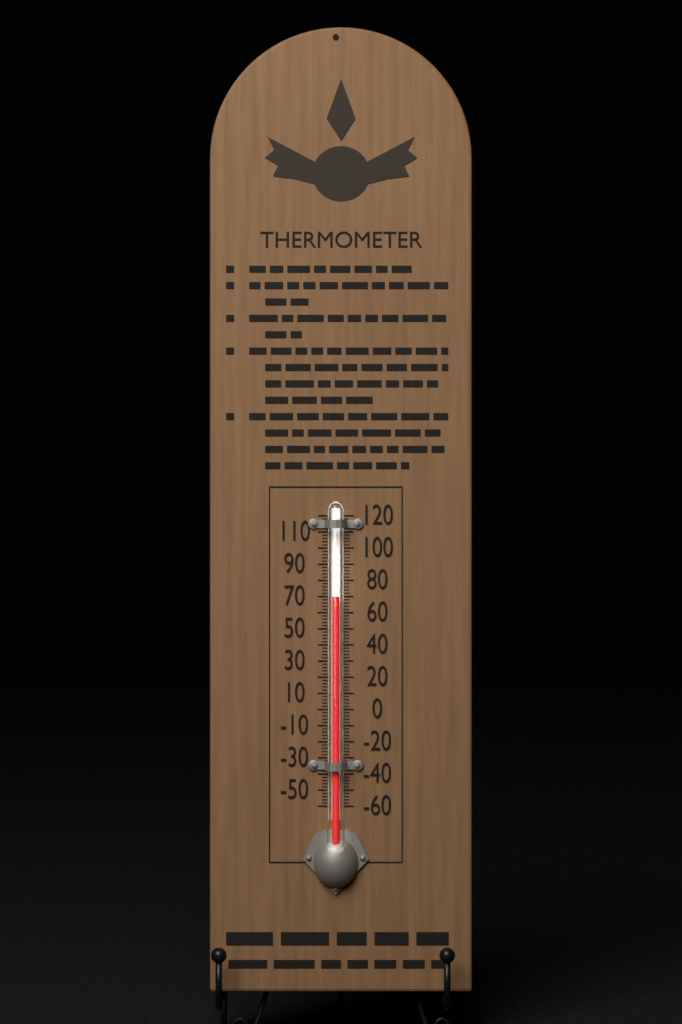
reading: 70 (no unit)
